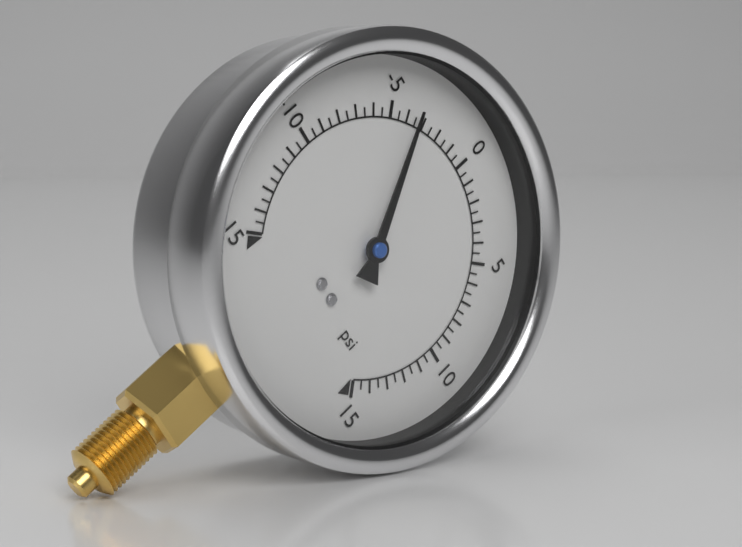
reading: -3.5 psi
